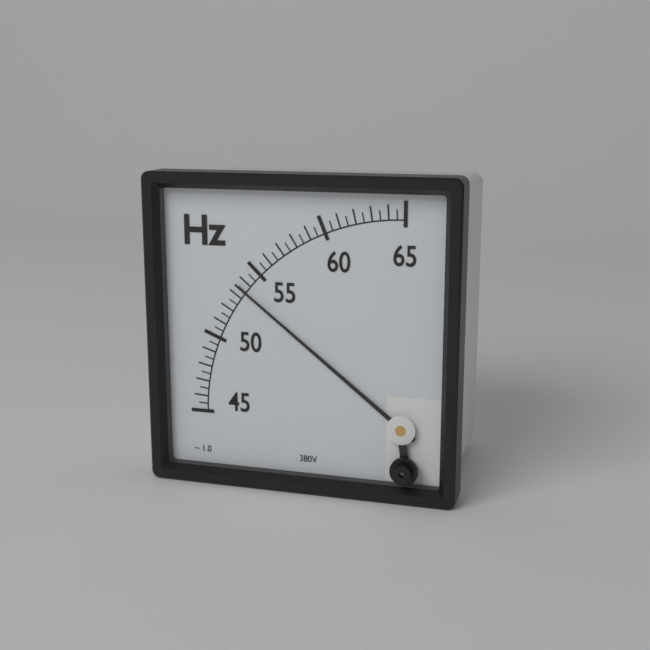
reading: 53.5 Hz
